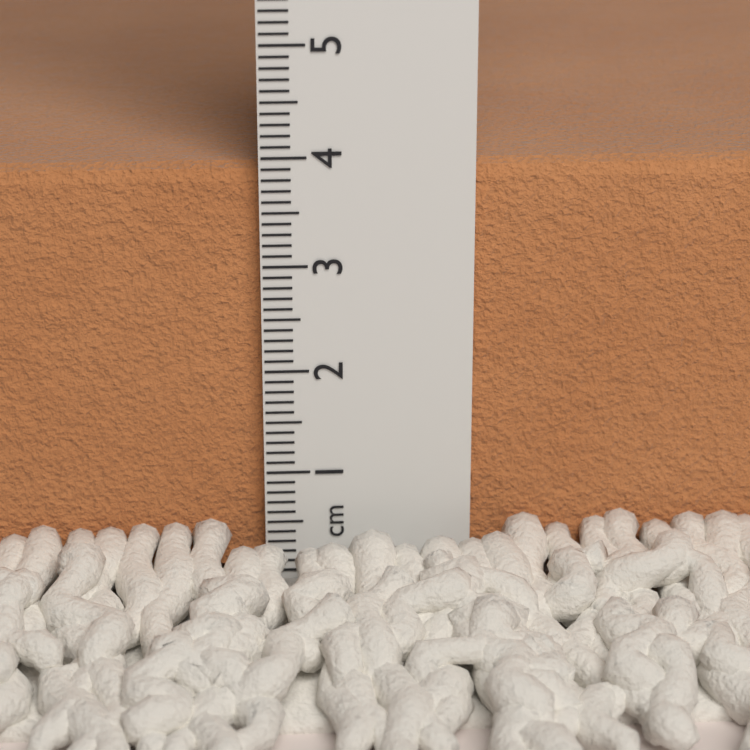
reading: 3.9 cm
